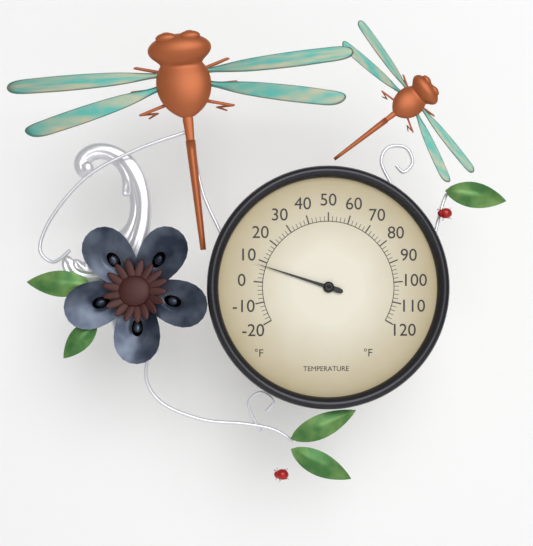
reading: 8 °F
